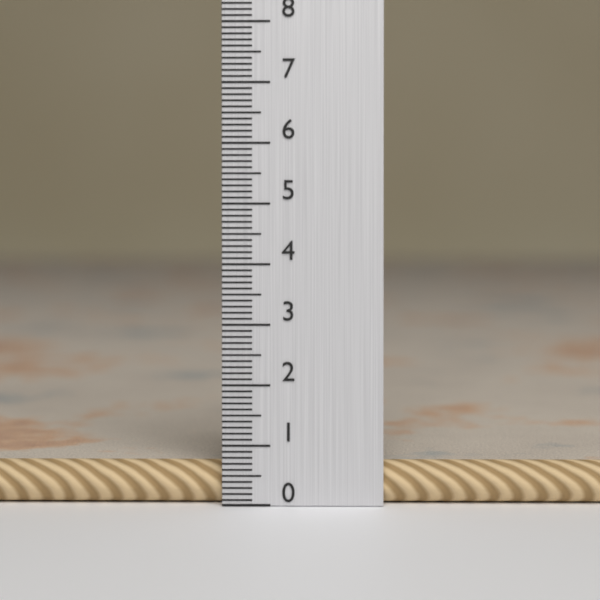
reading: 0.7 (no unit)
